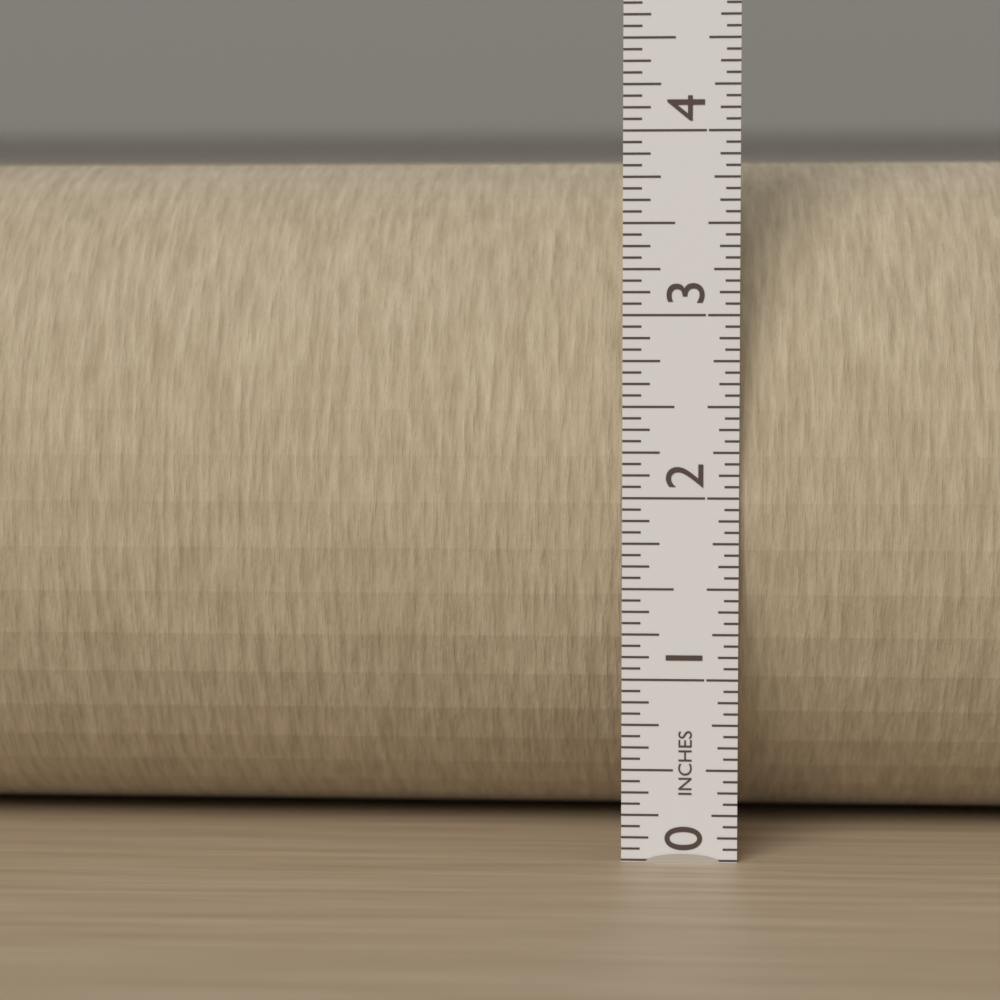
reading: 3.9375 in
